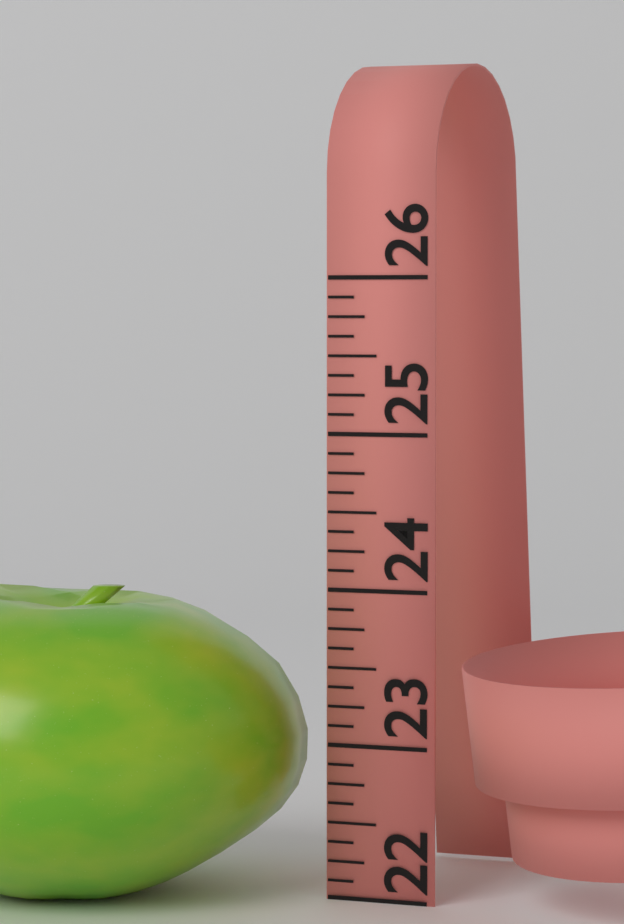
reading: 24.000 (no unit)
